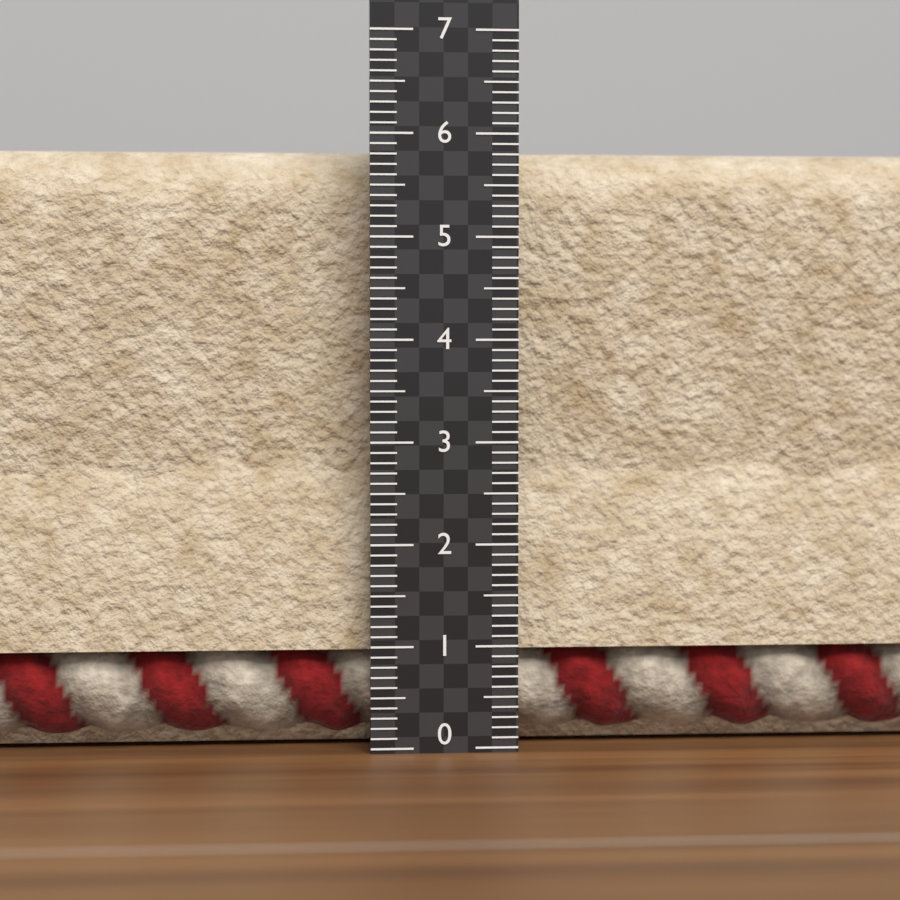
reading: 5.9 (no unit)
